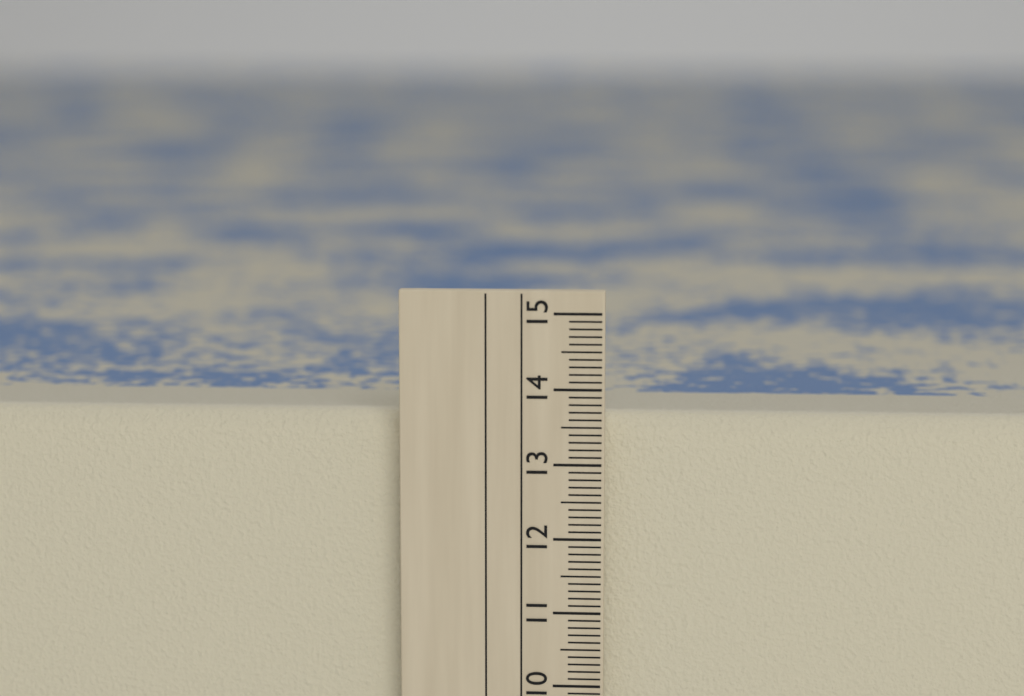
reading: 13.6 cm
